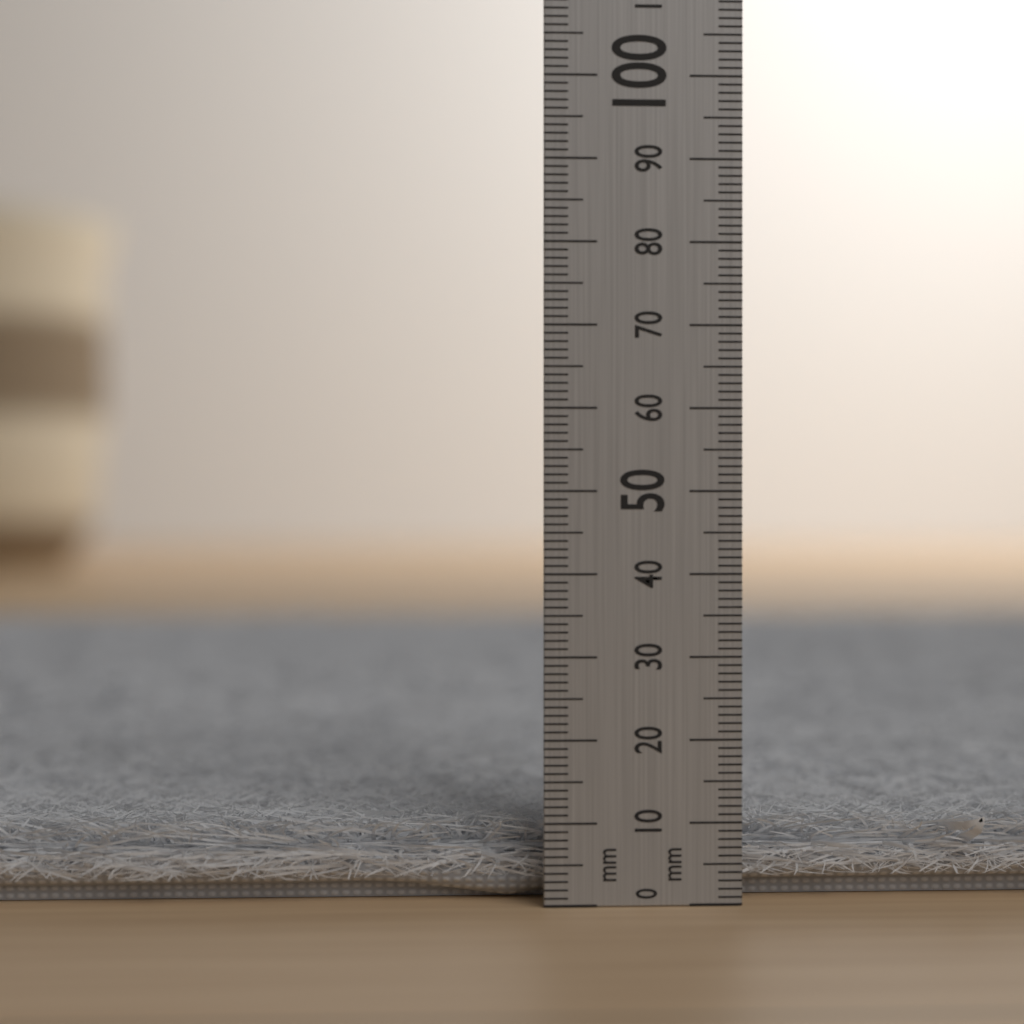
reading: 10 mm
